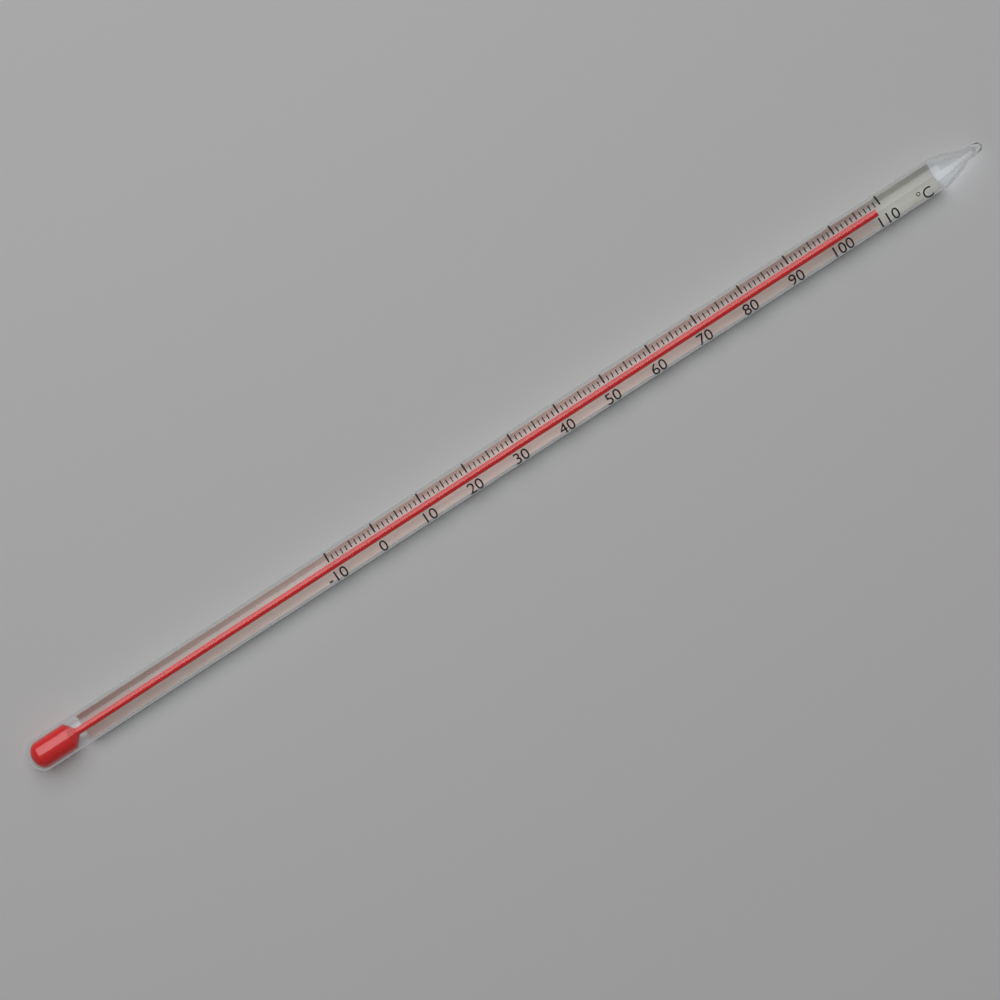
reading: 109 °C
